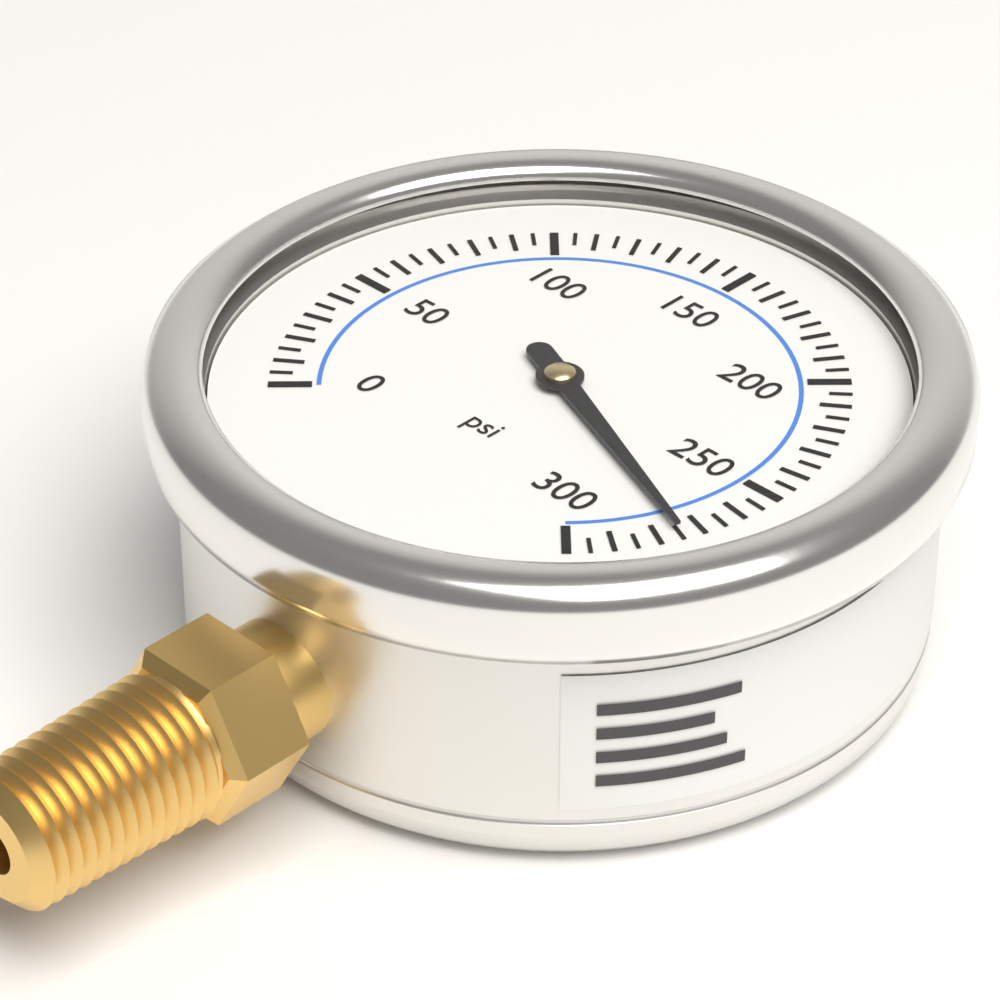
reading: 275 psi
